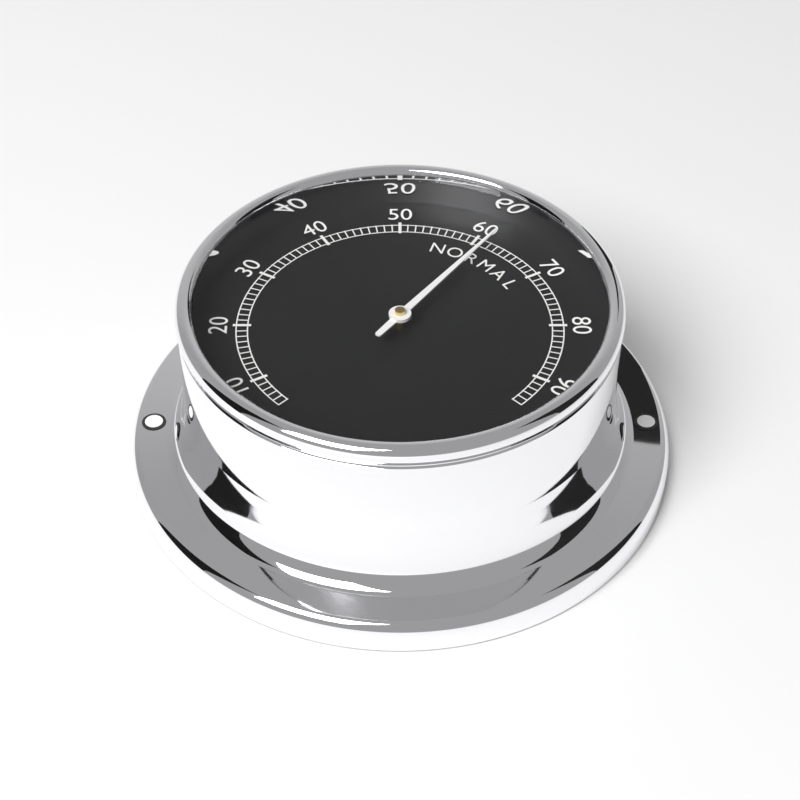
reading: 62 (no unit)
